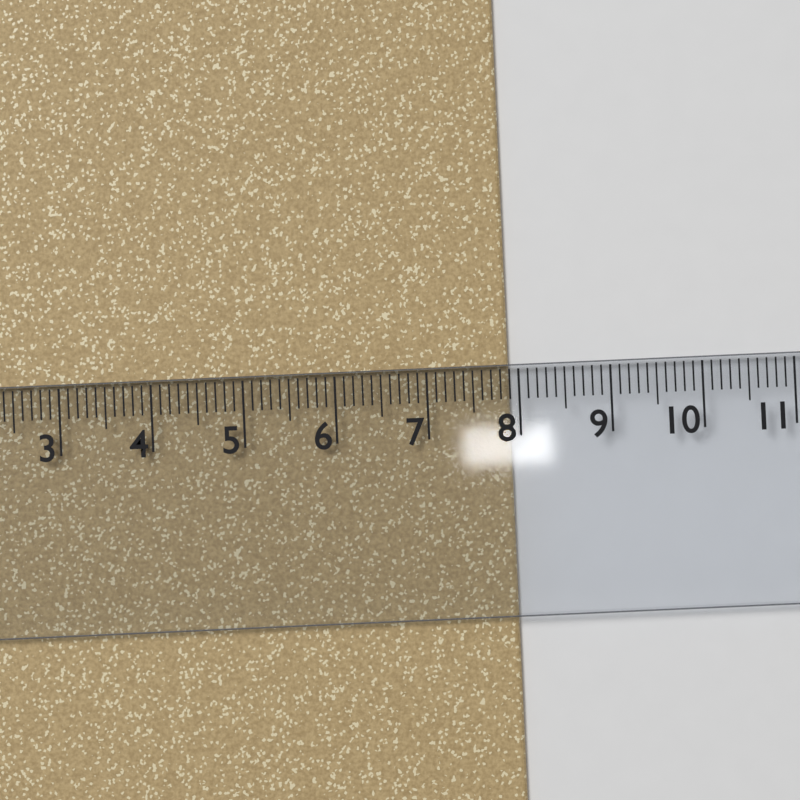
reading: 7.9 cm
